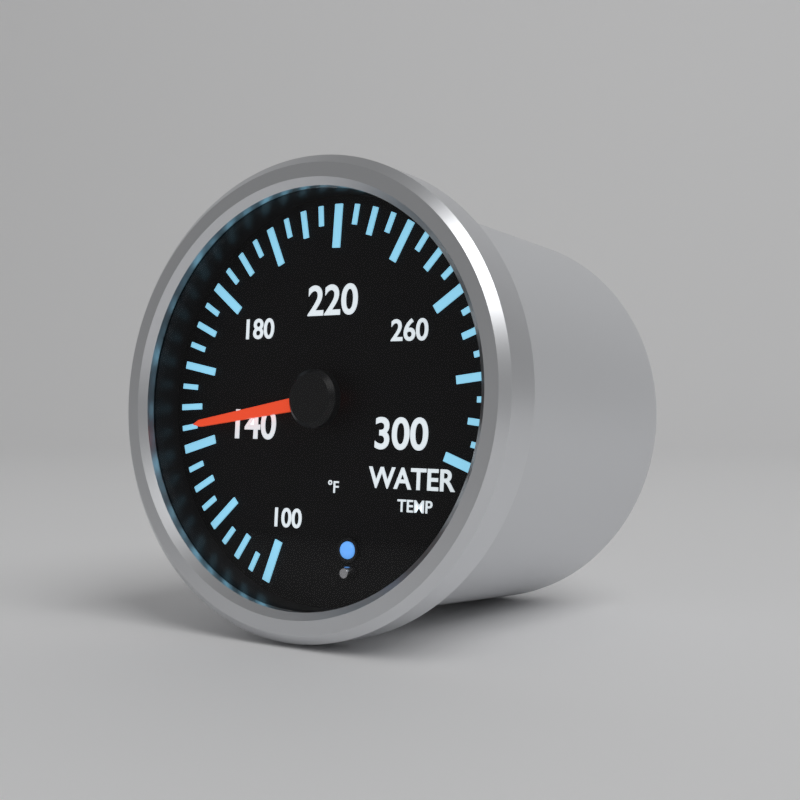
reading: 145 °F
